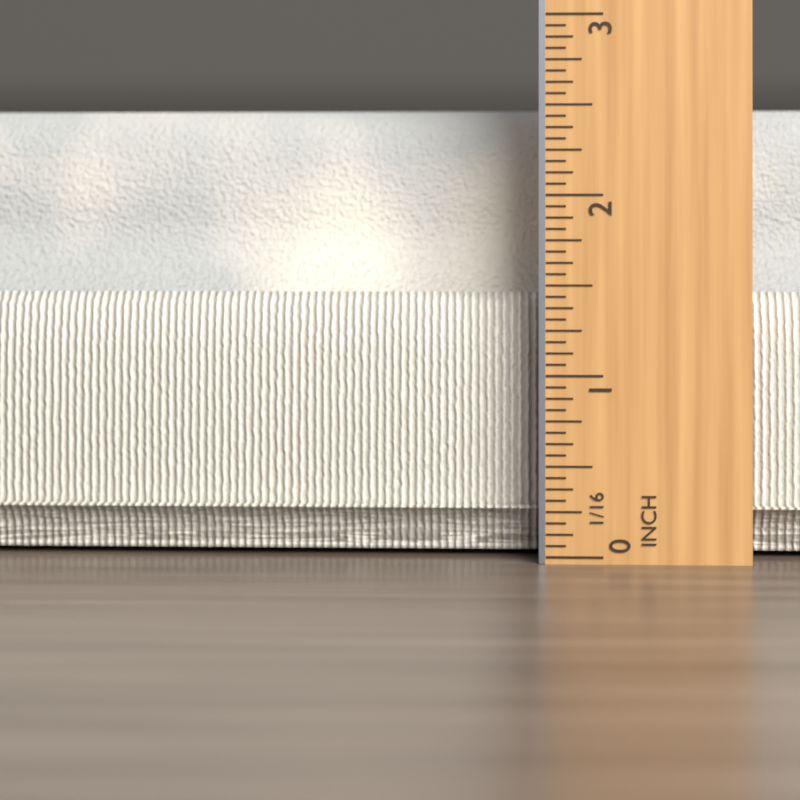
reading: 2.5000 in
